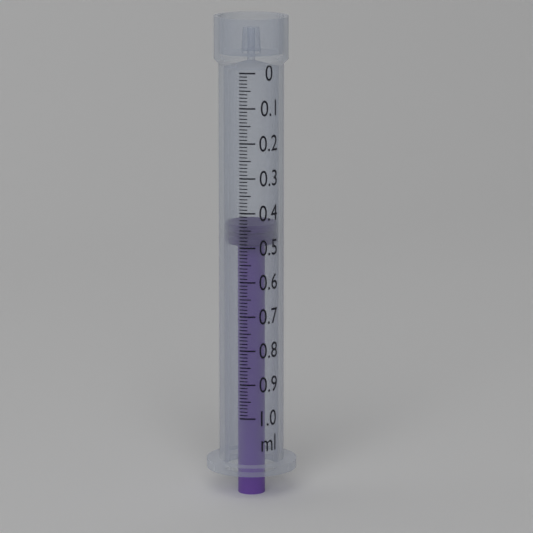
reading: 0.44 ml
